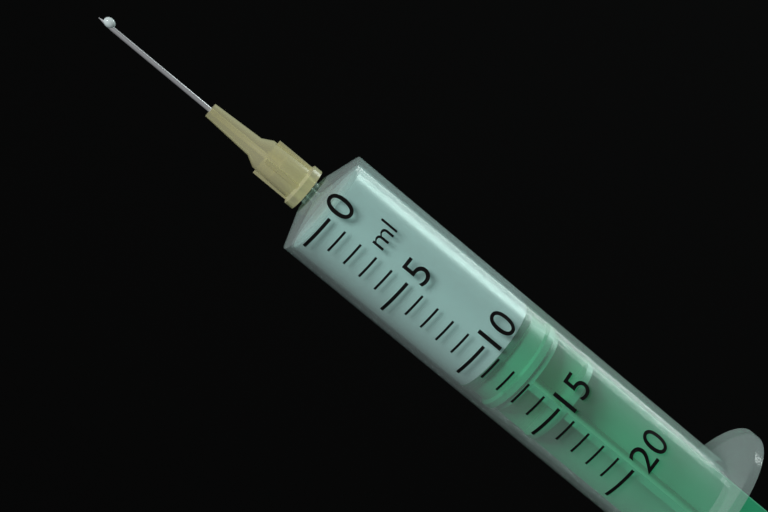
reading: 11 ml
